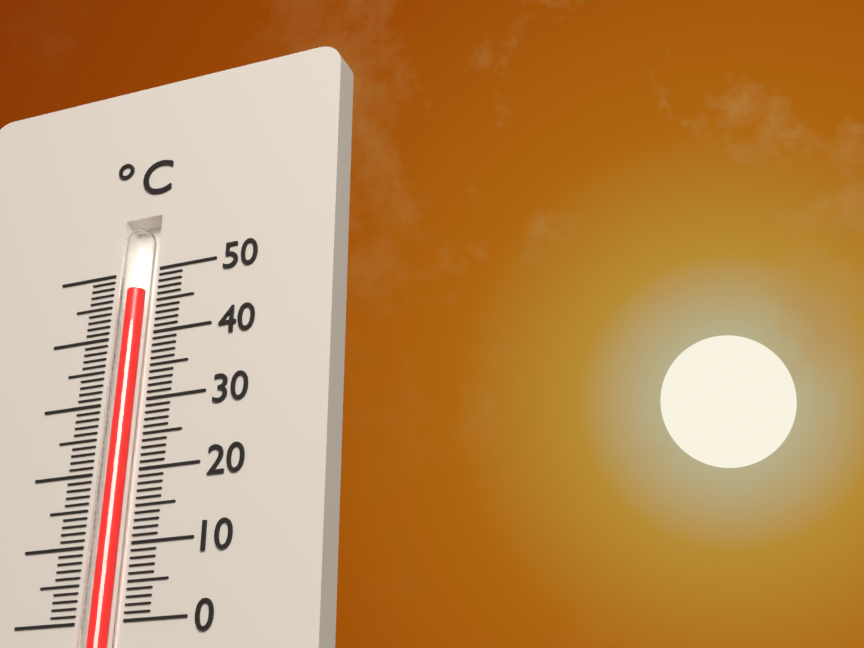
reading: 47 °C
